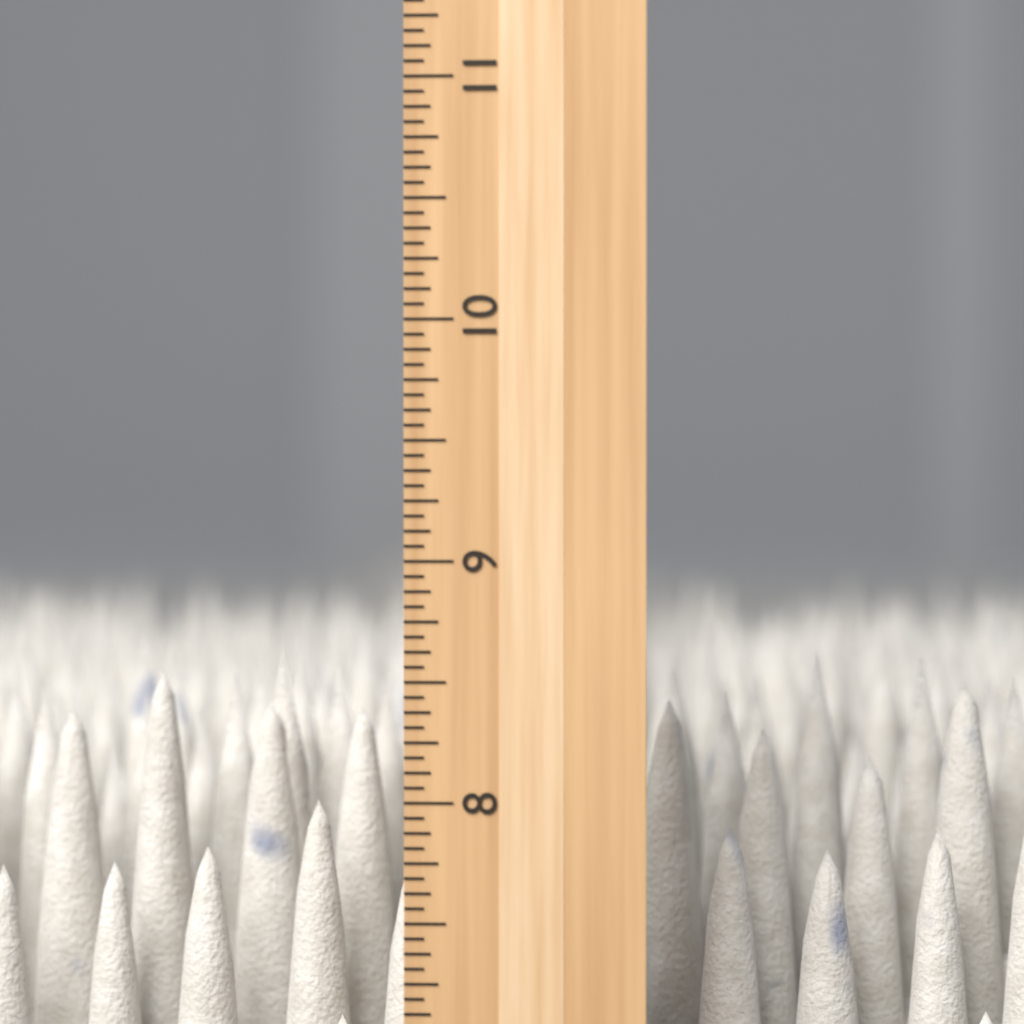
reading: 8.5625 inch
